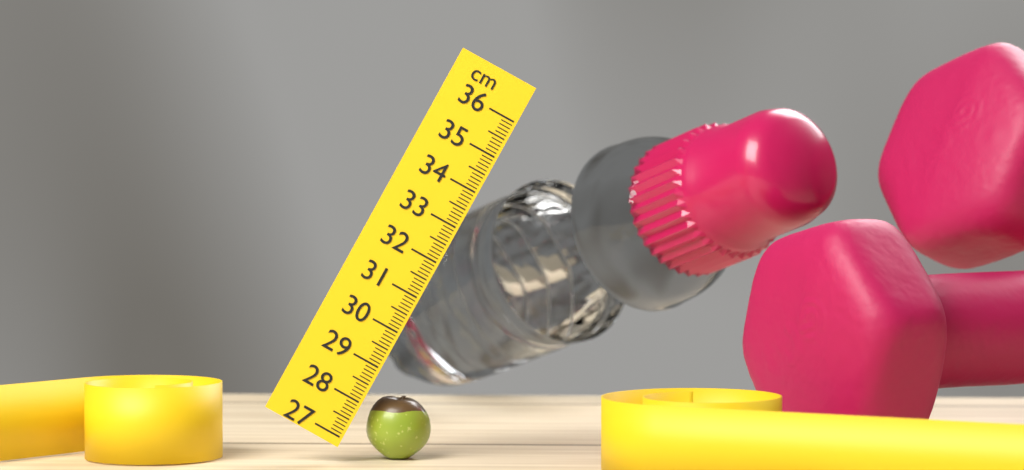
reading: 28.6 cm
